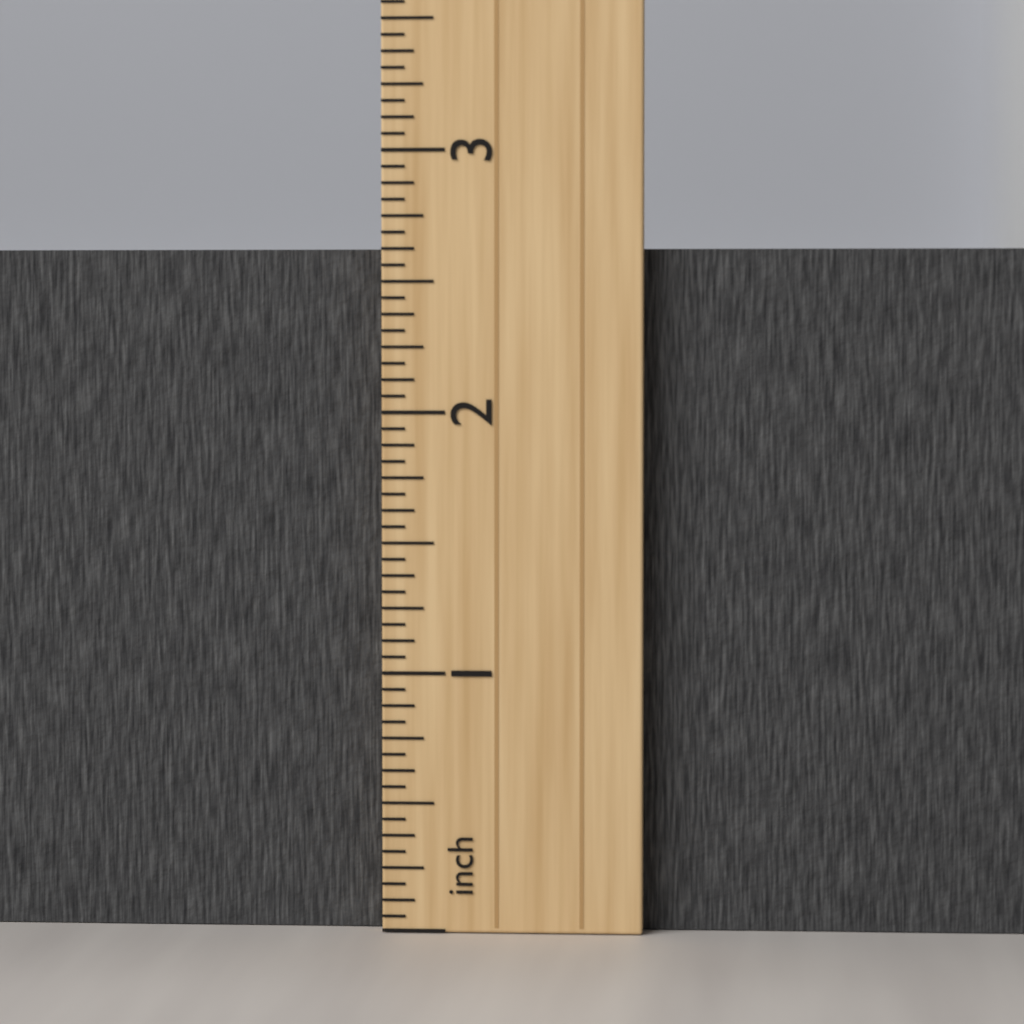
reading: 2.6250 inch
